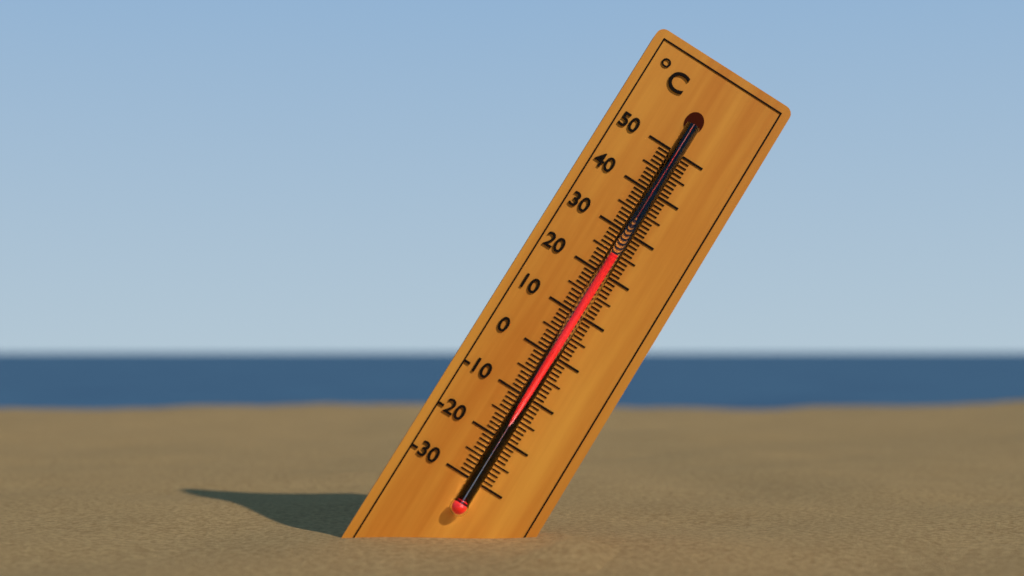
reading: 24 °C
